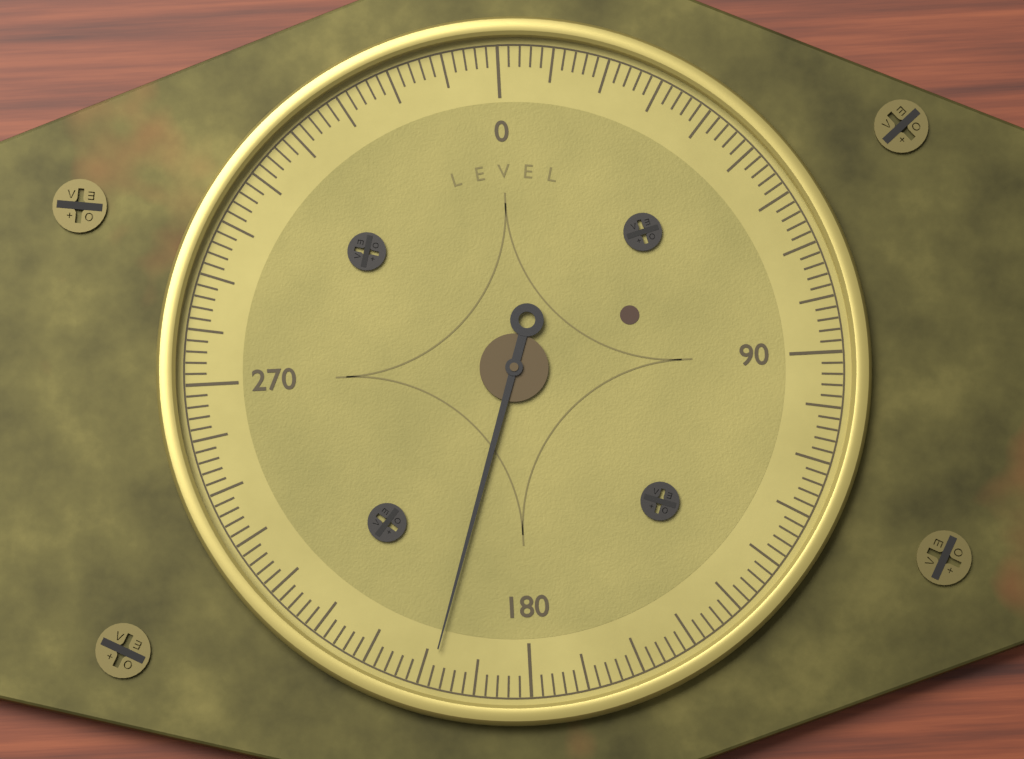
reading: 198 (no unit)
